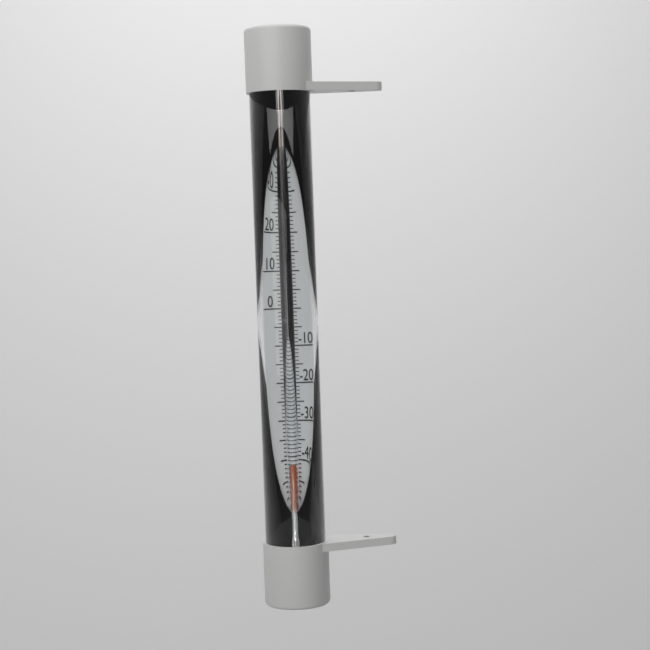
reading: -43 °C
